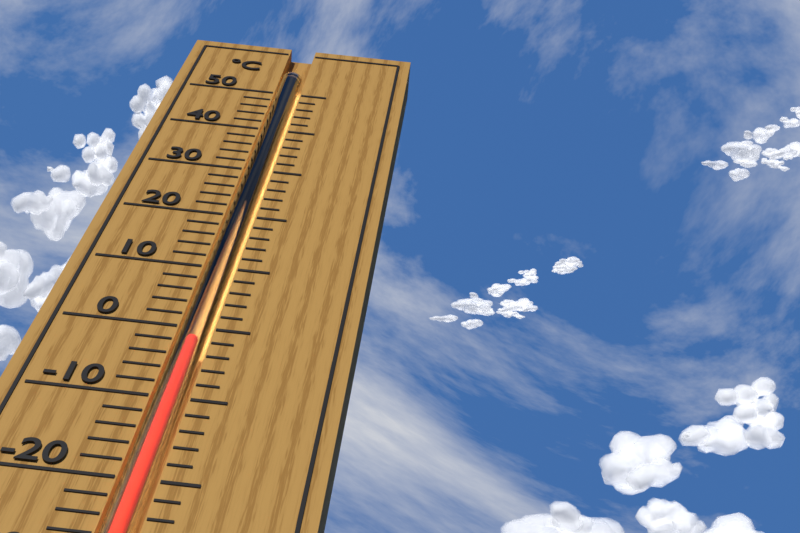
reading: -2 °C
